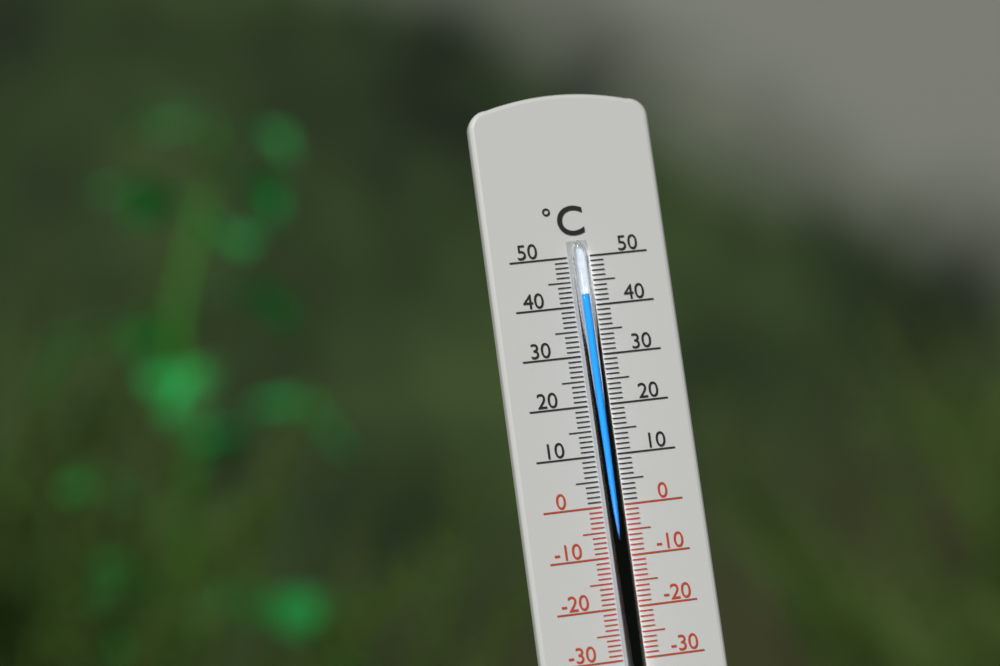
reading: 42 °C
